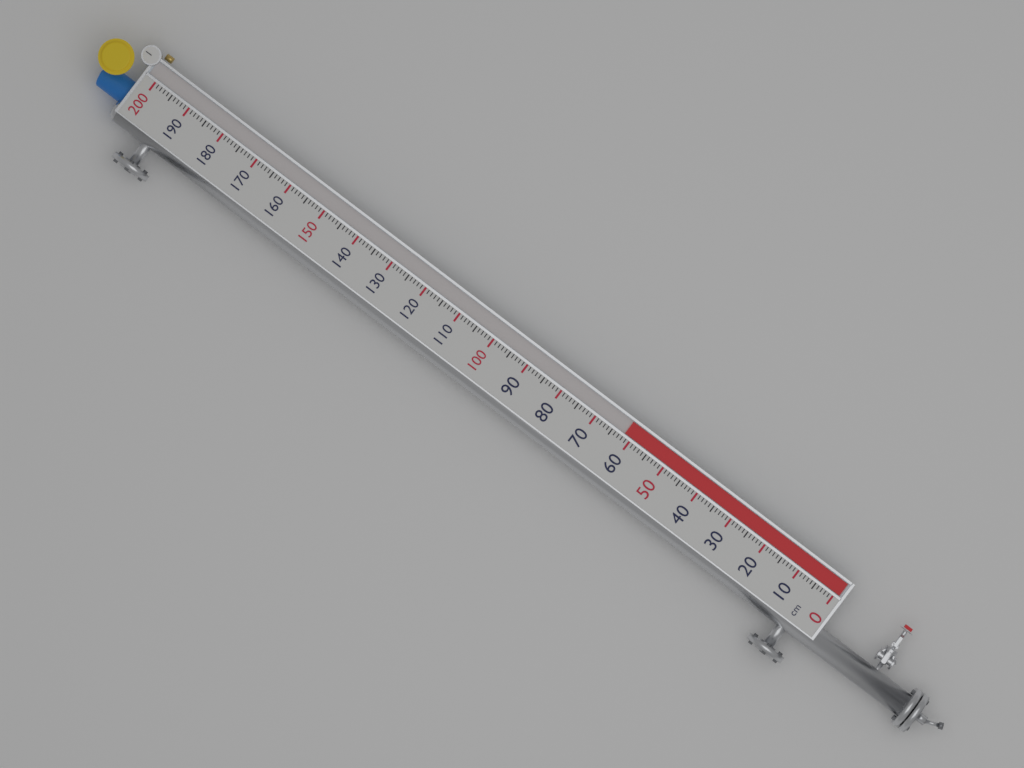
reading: 62 cm
